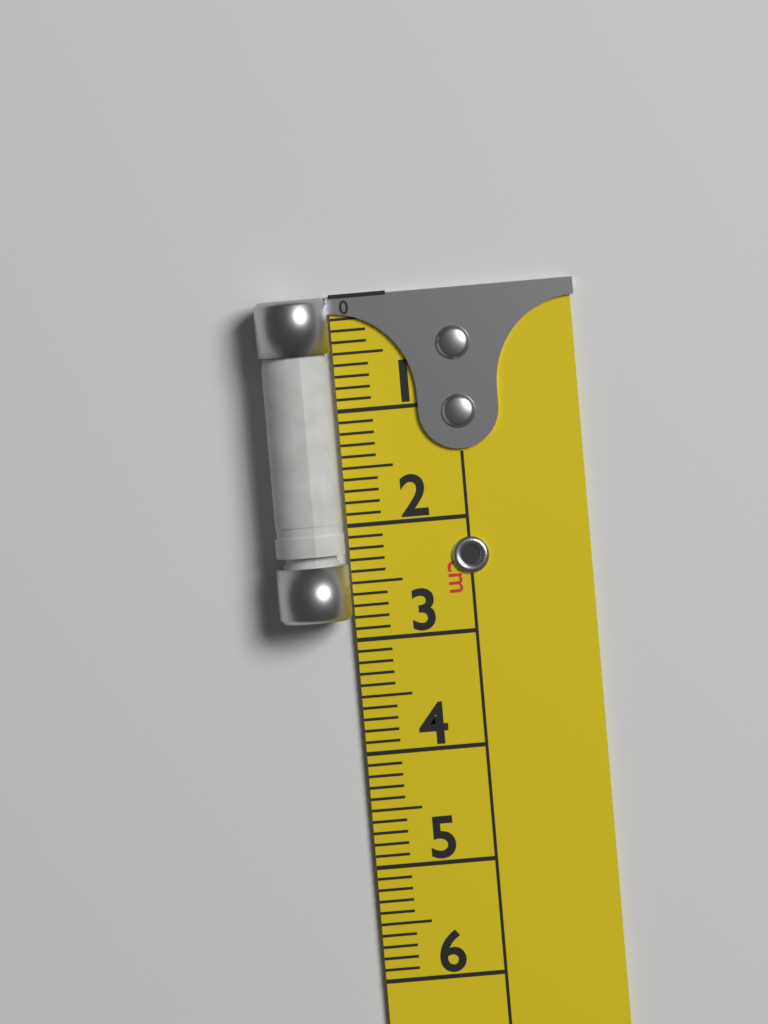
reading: 2.8 cm
